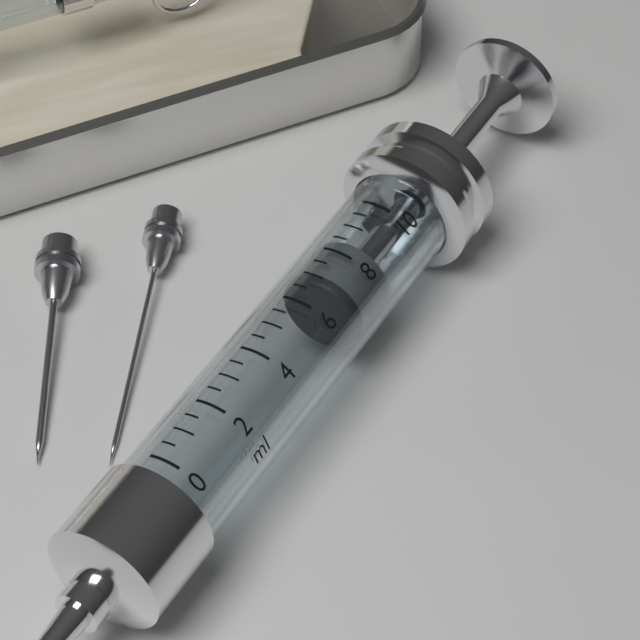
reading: 7.0 ml
